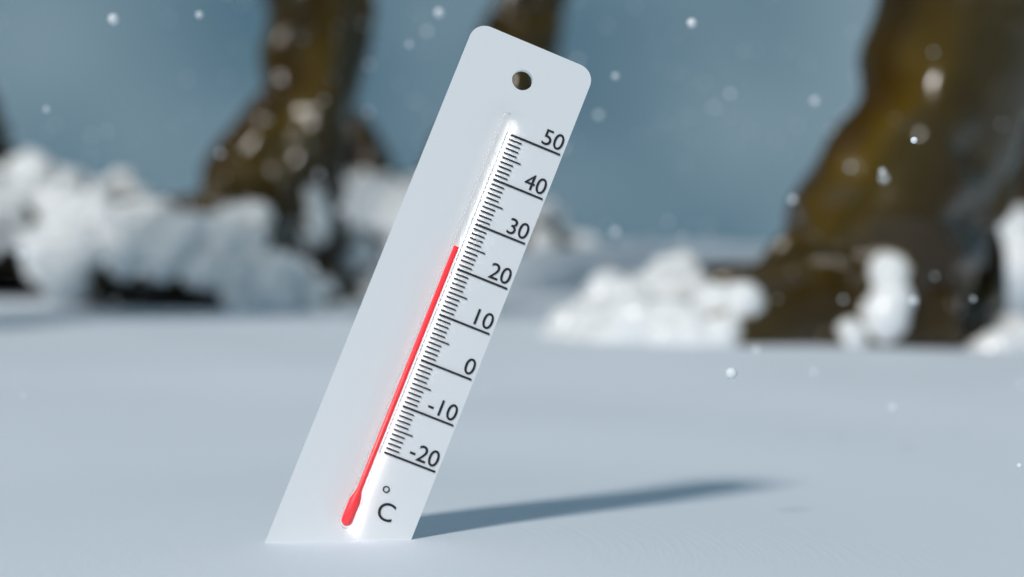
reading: 24 °C
